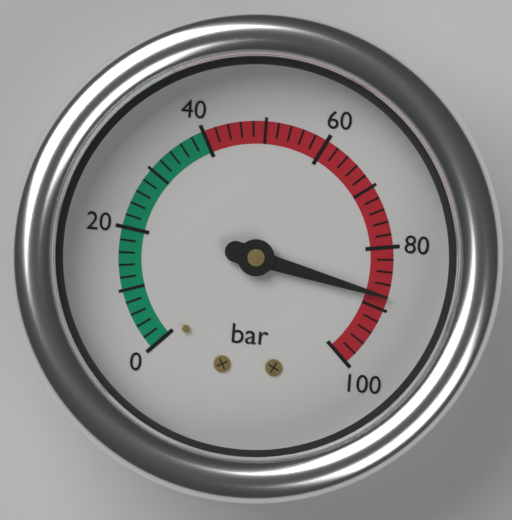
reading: 88 bar
